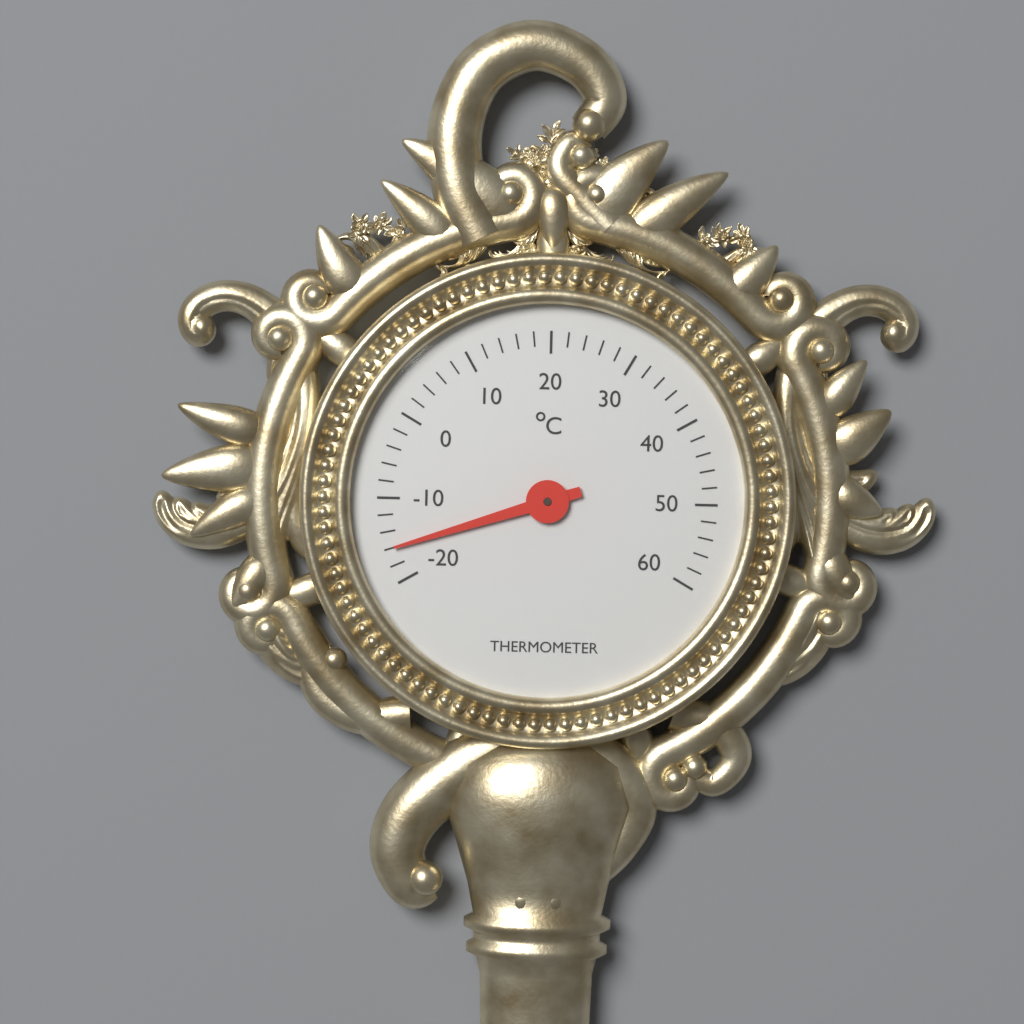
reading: -16 °C
